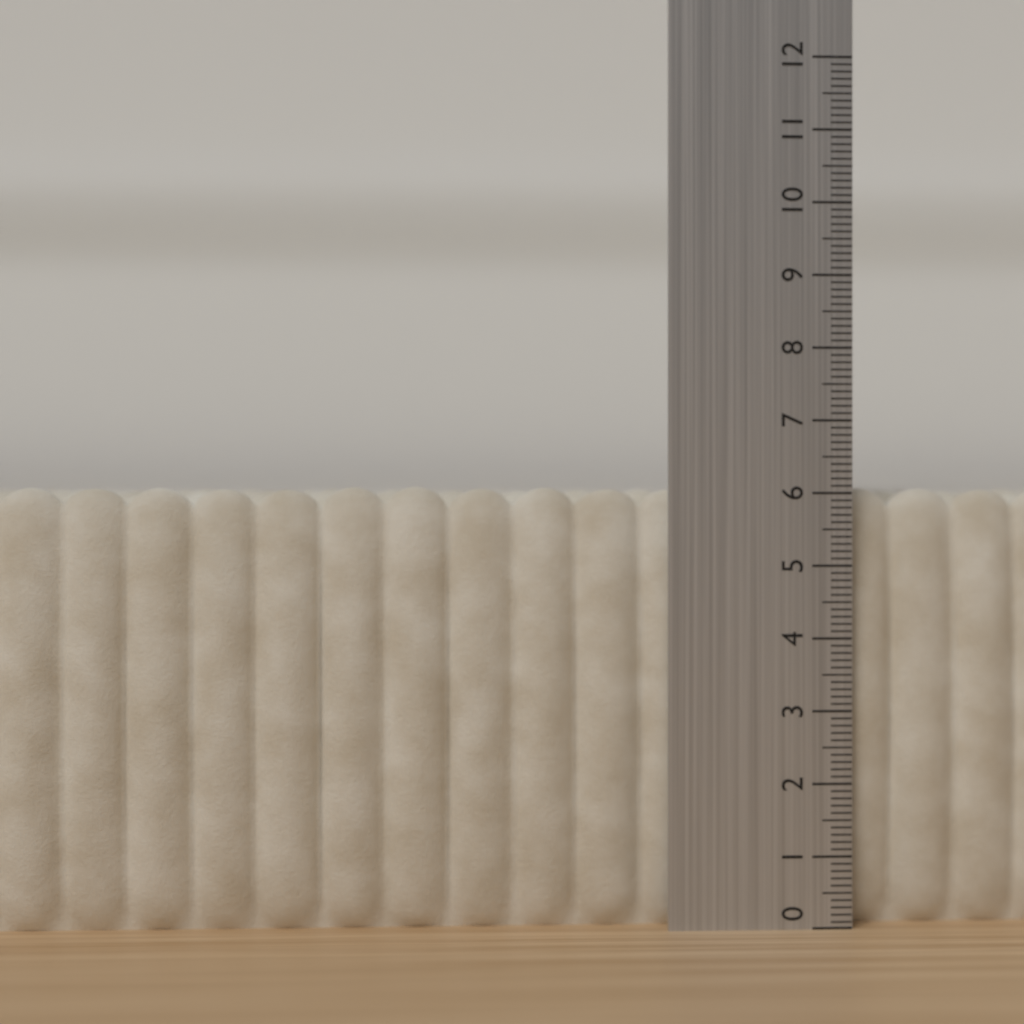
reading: 6.1 (no unit)
